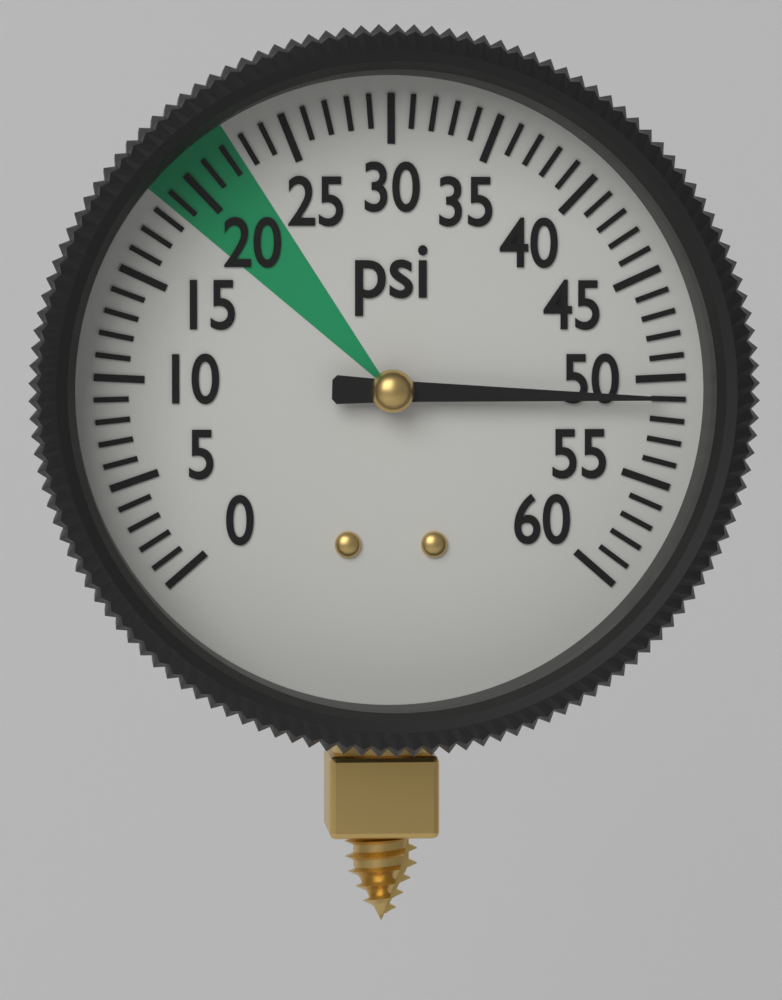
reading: 51 psi
